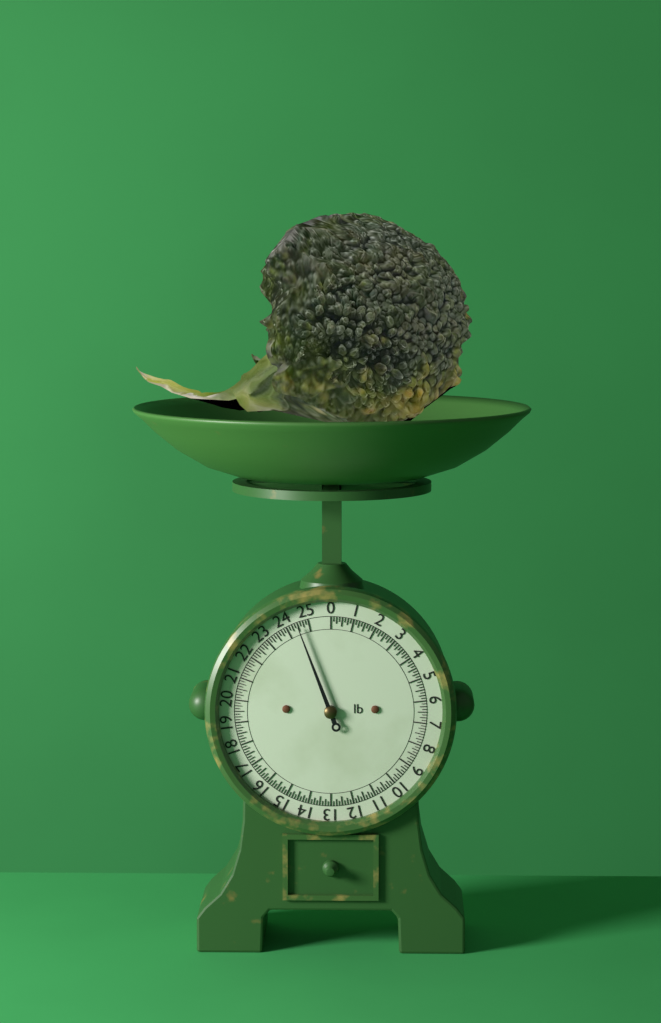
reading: 24.500 lb
